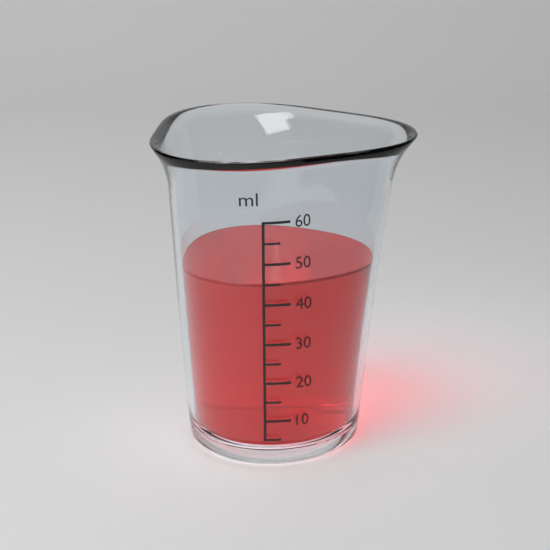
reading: 45 ml
